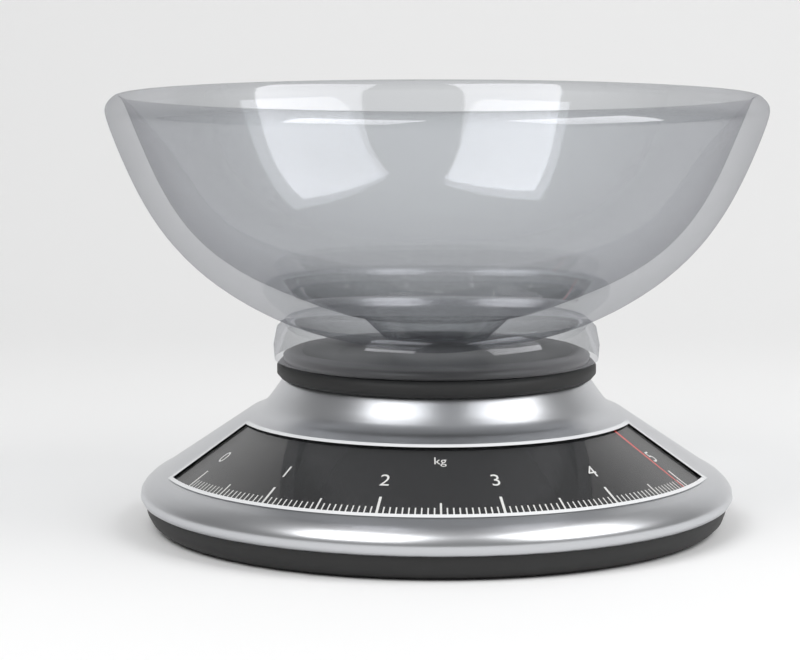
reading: 4.90 kg
